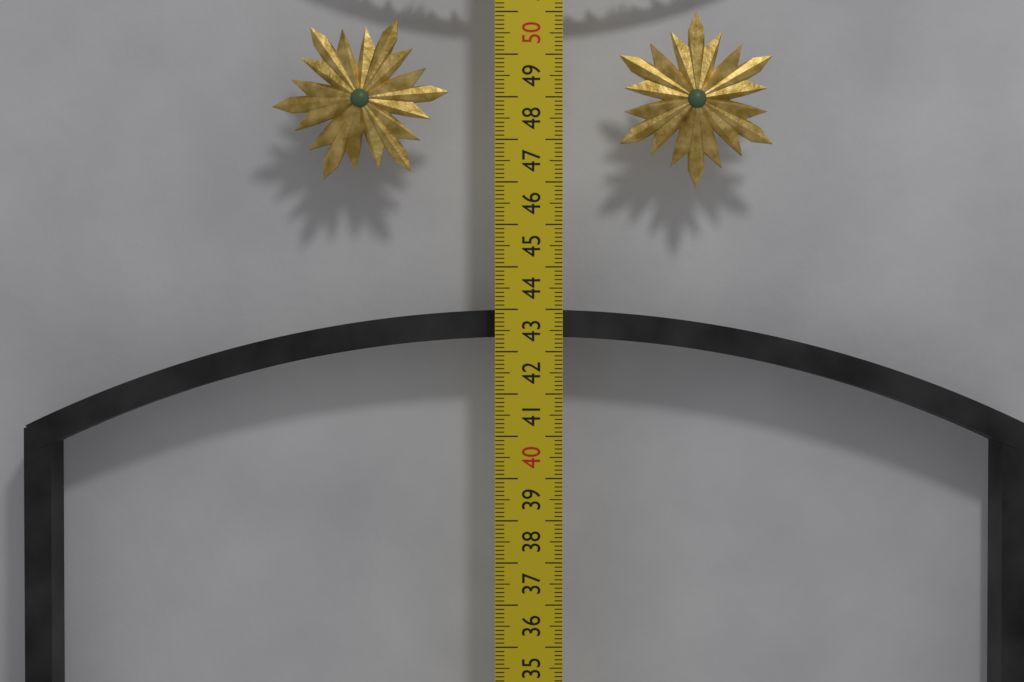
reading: 43.0 cm
